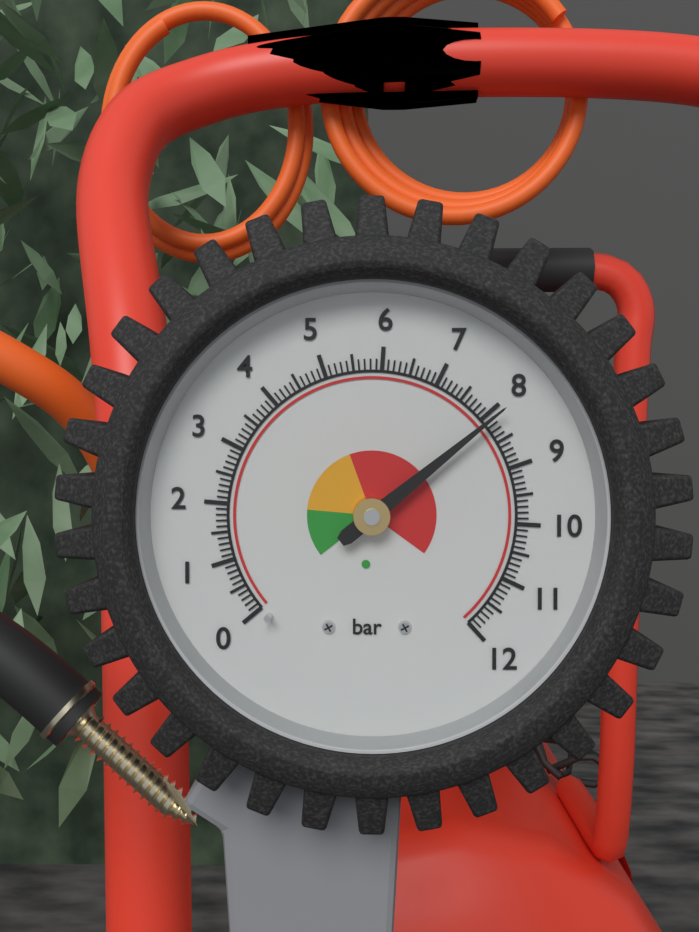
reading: 8.1 bar
